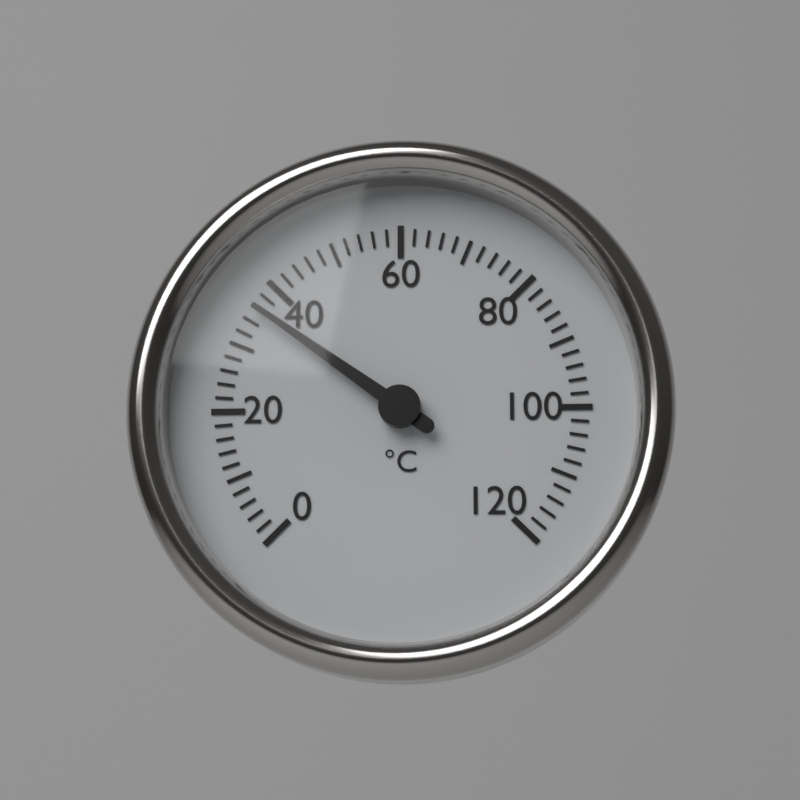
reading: 36 °C
